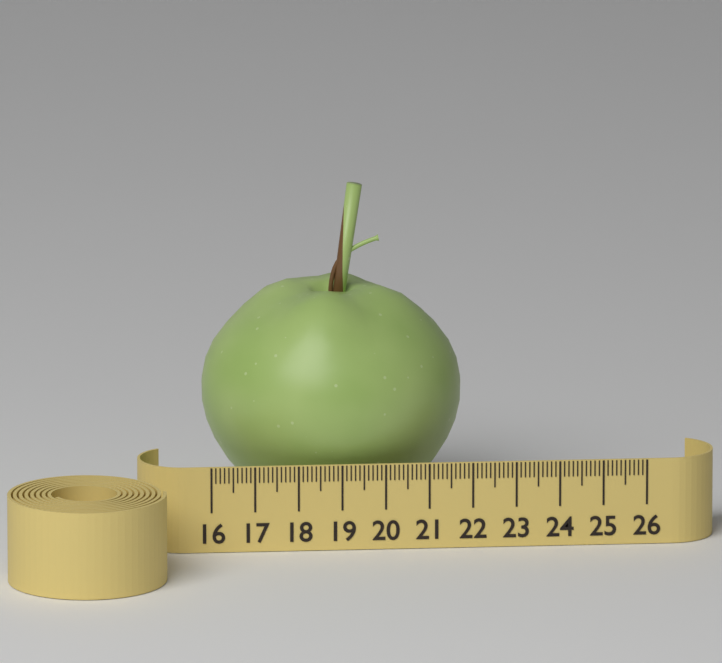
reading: 22.0 (no unit)
